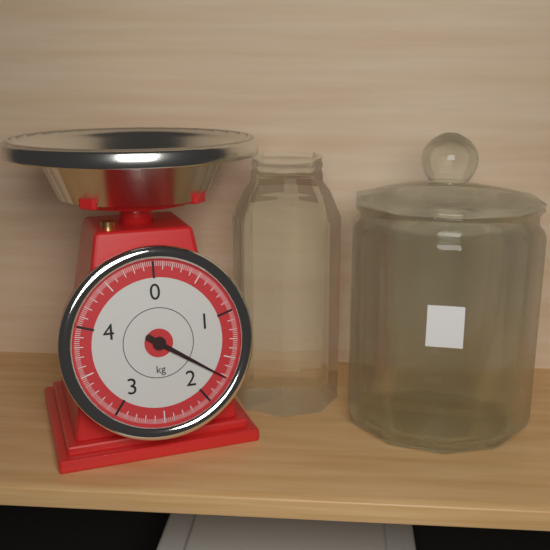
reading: 1.72 kg
